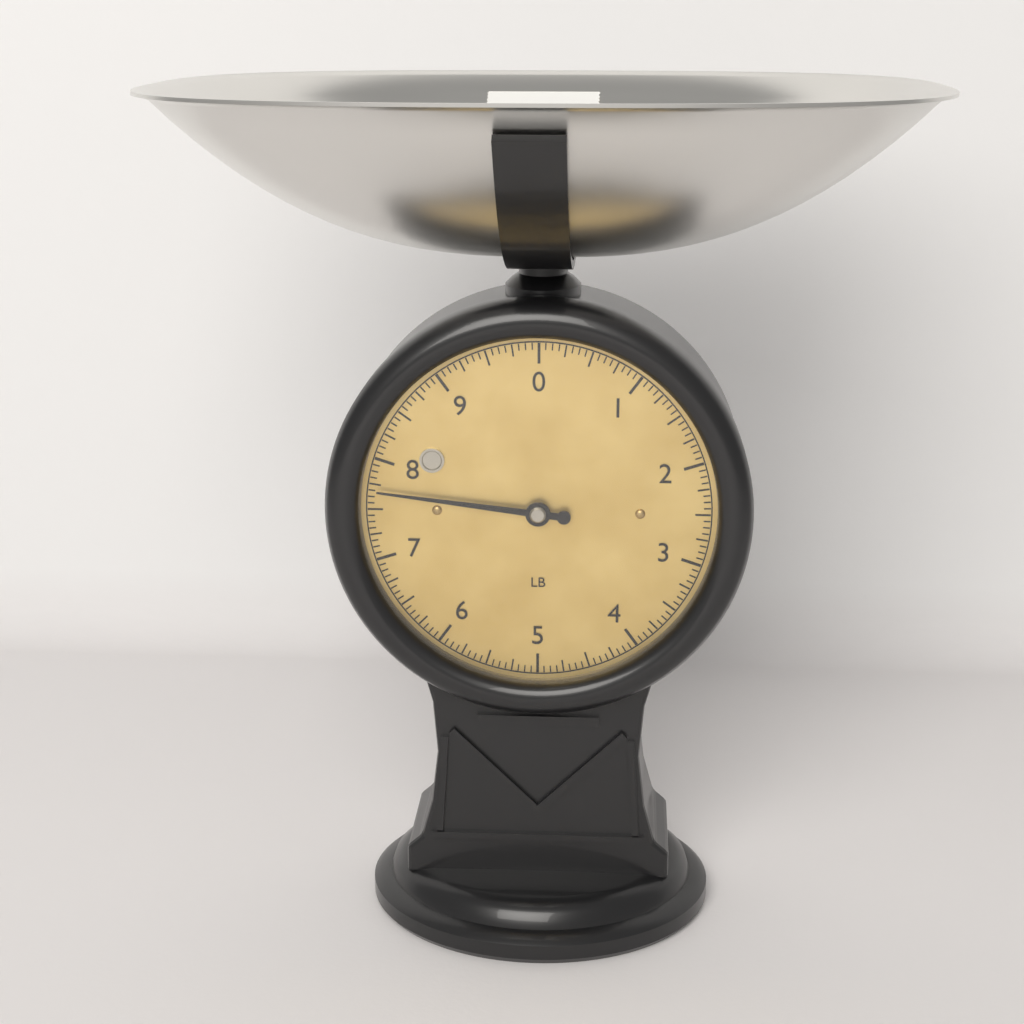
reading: 7.6875 lb
